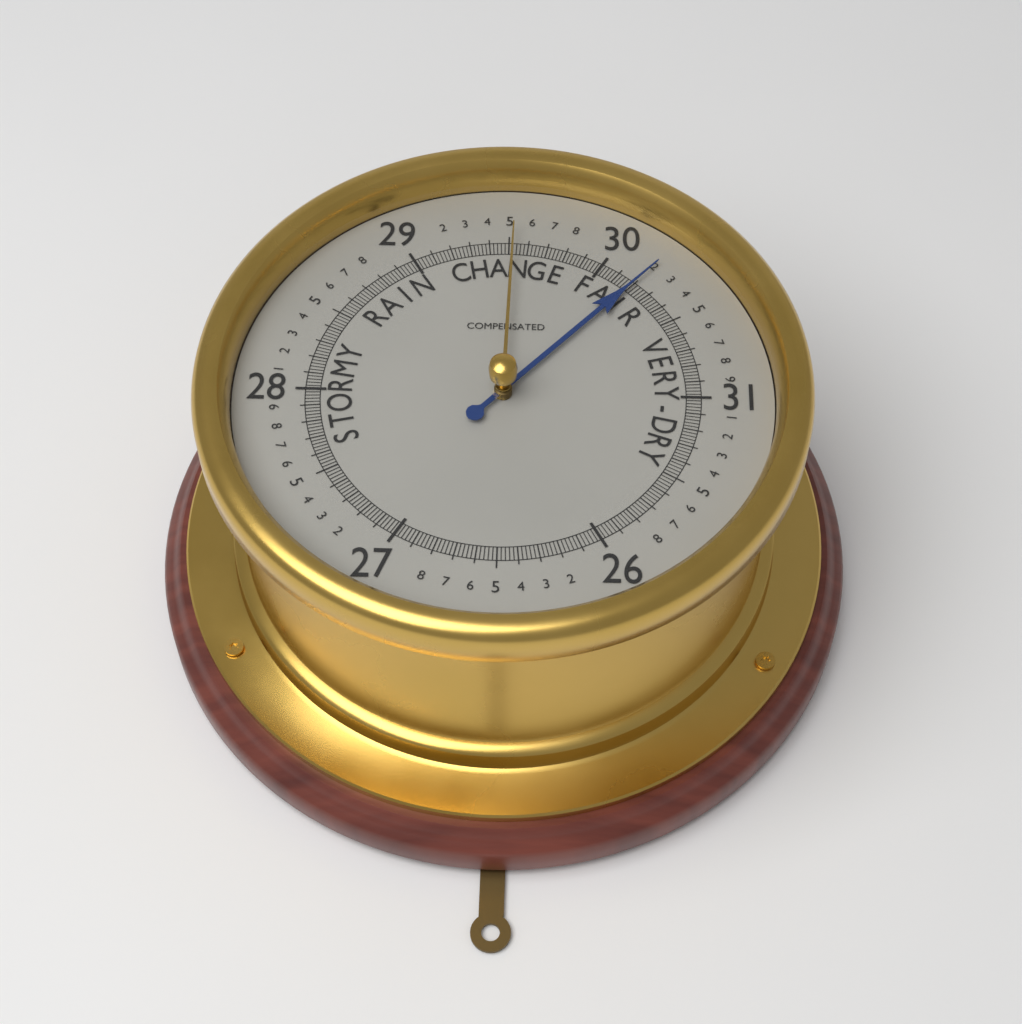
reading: 30.20 (no unit)
